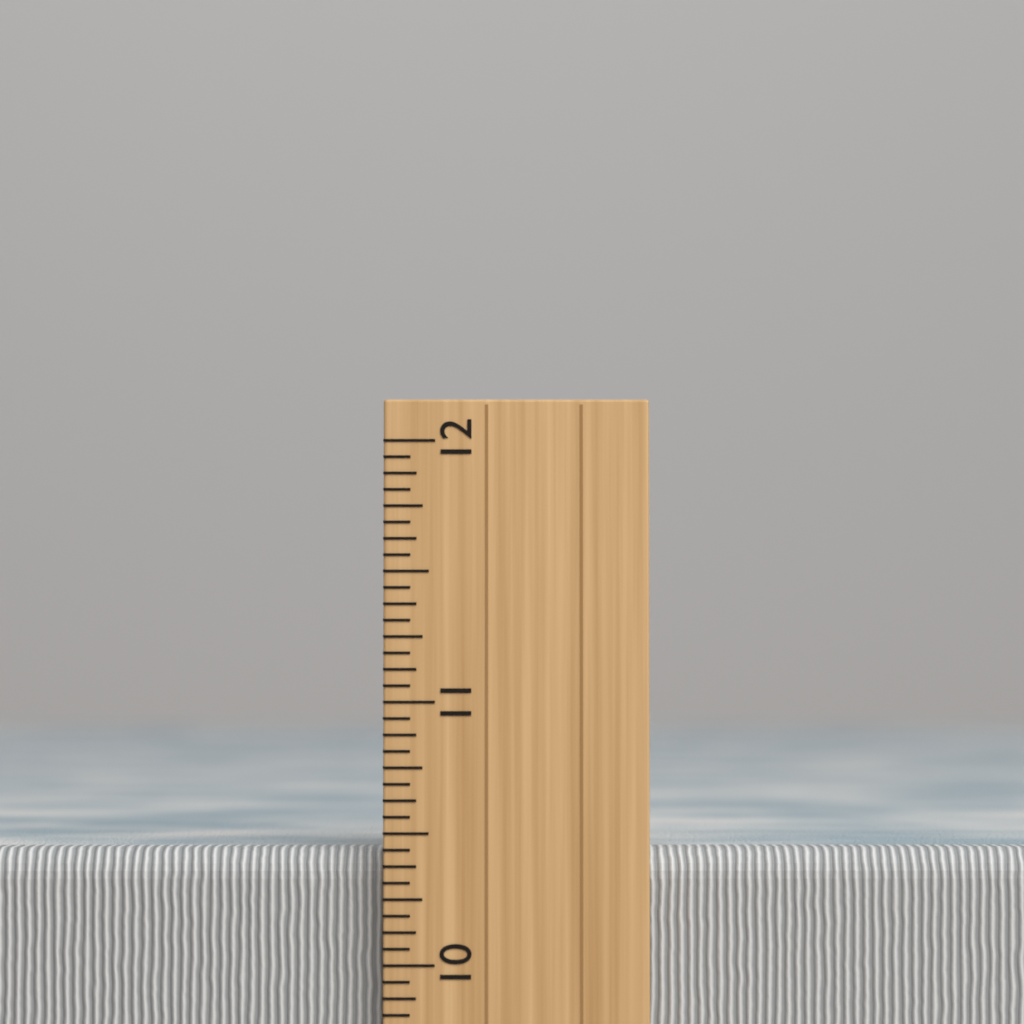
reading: 10.4375 inch
